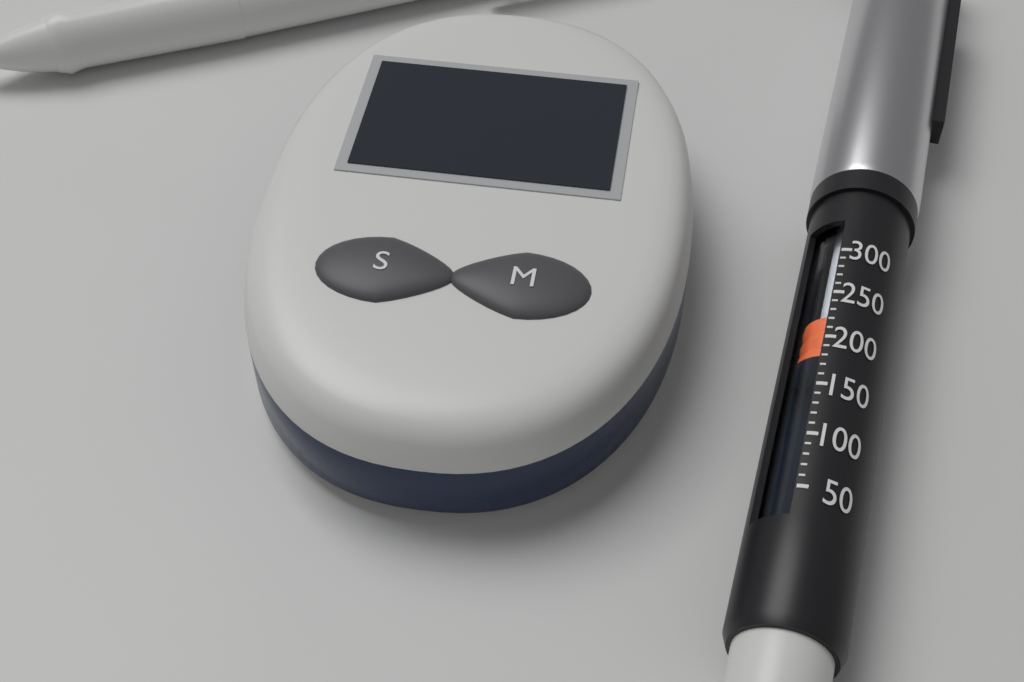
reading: 190 (no unit)
